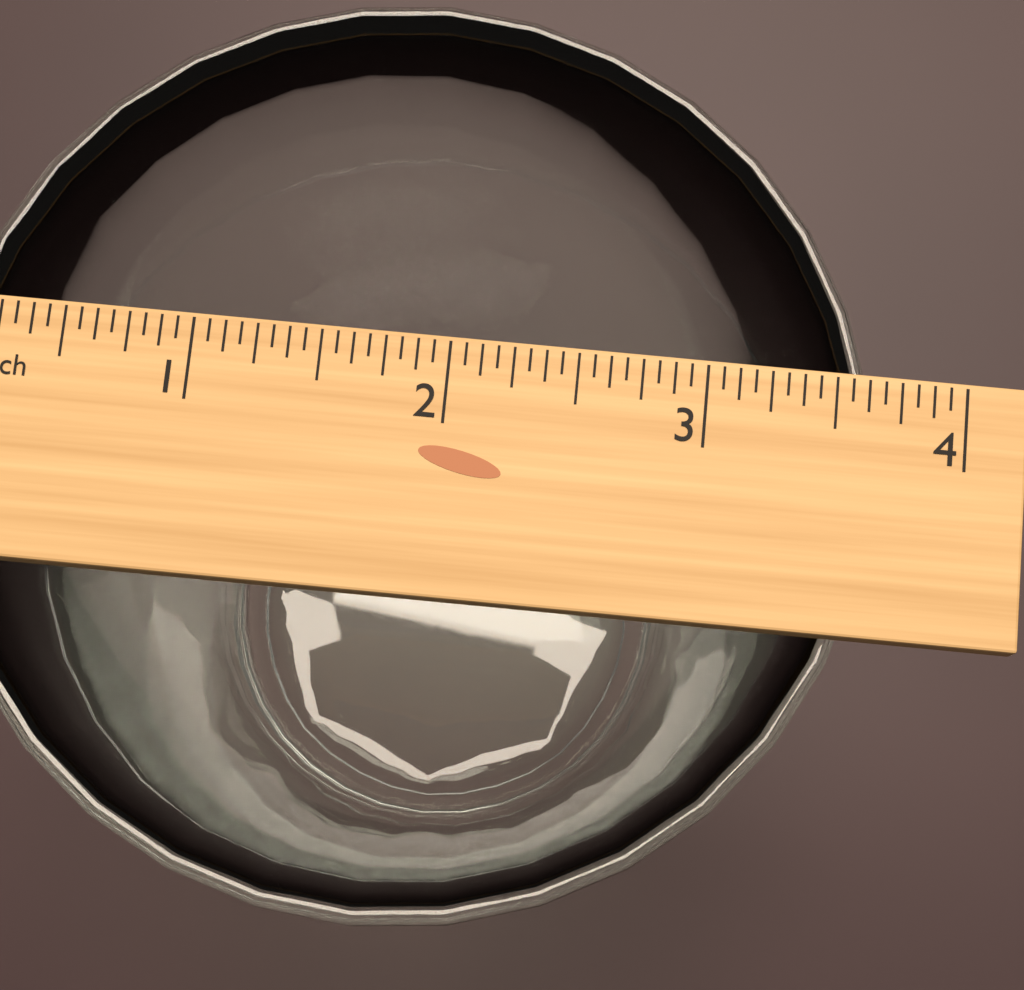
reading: 3.6875 inch
